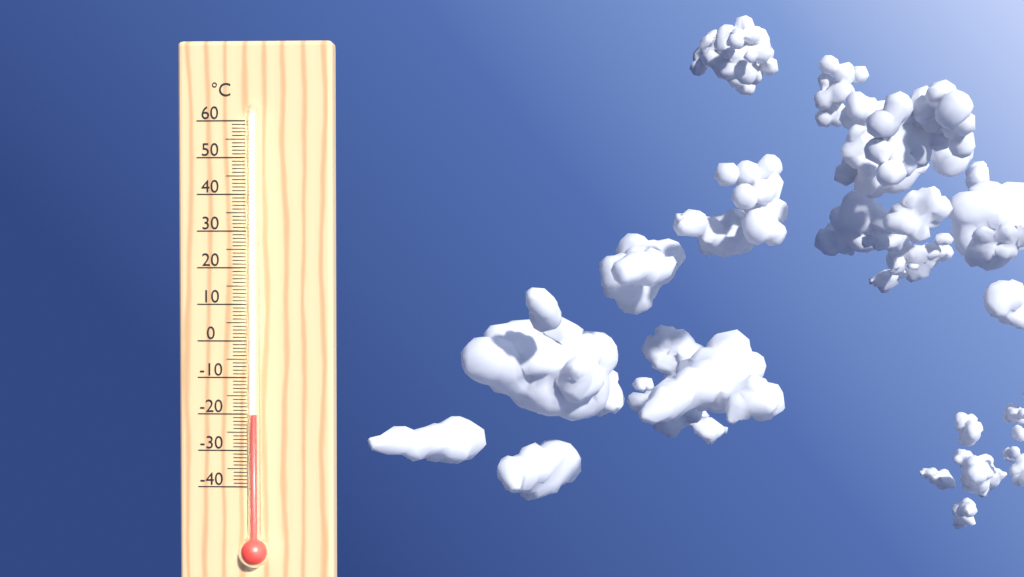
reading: -20 °C
